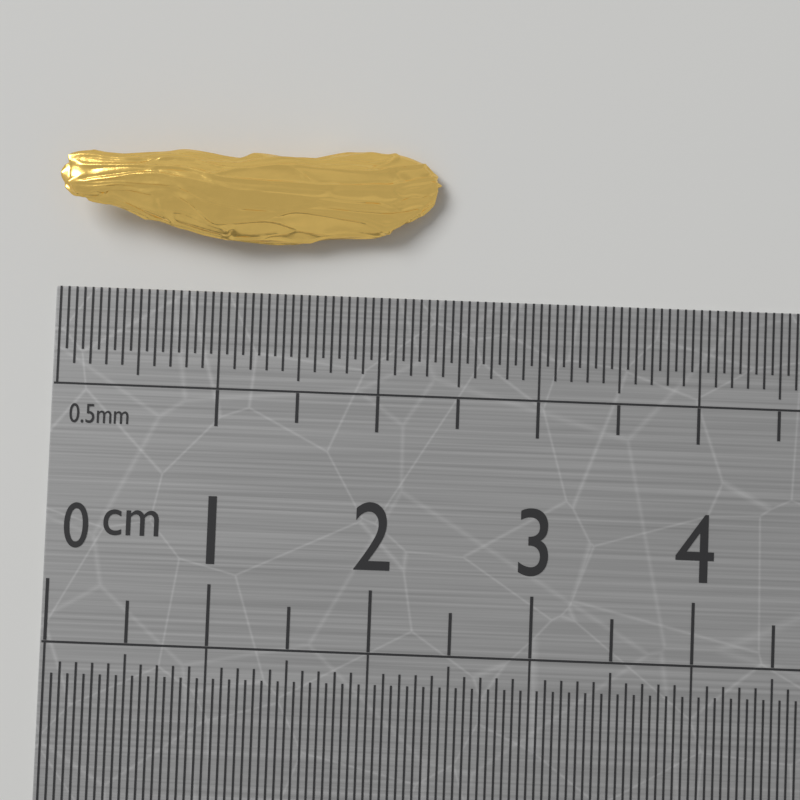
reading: 2.35 cm
